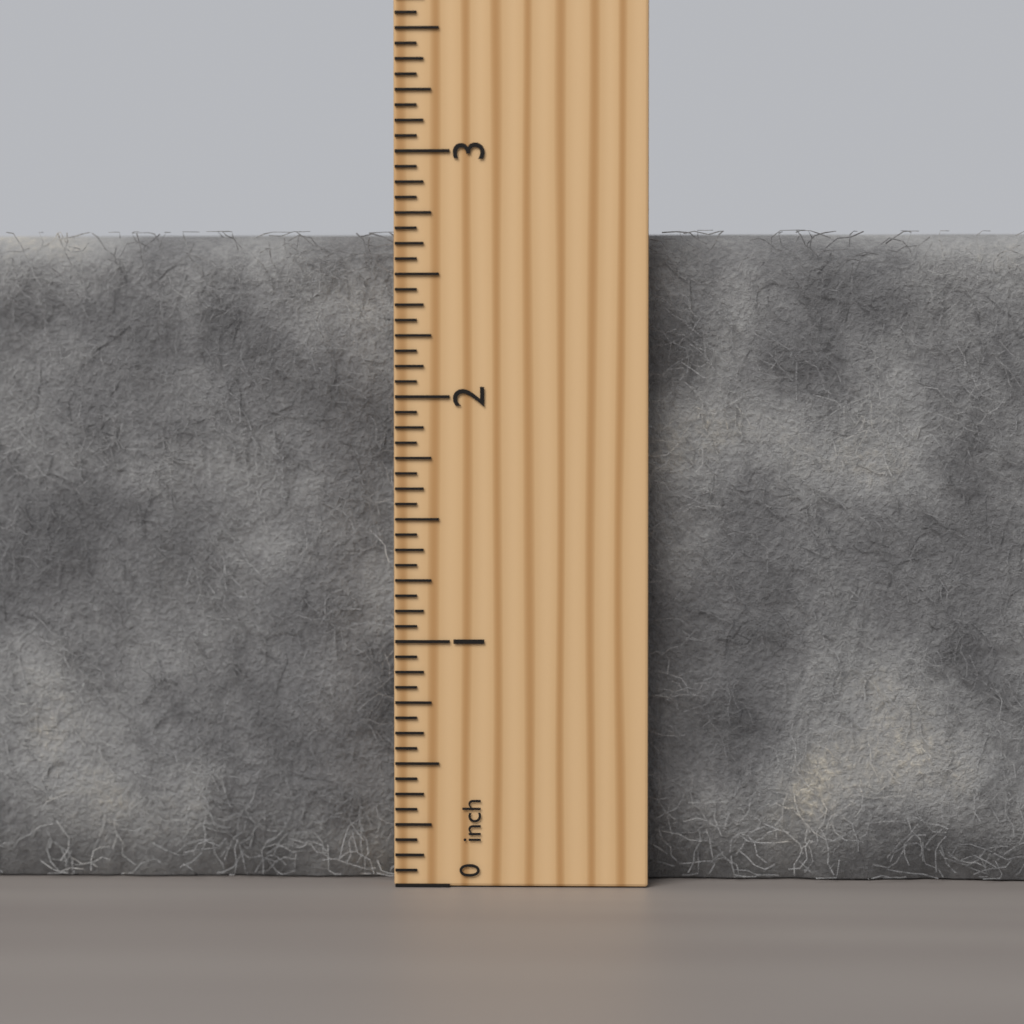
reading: 2.6875 inch
